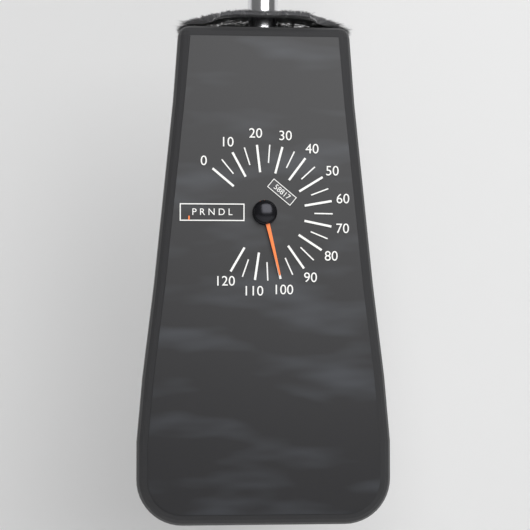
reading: 100 (no unit)
